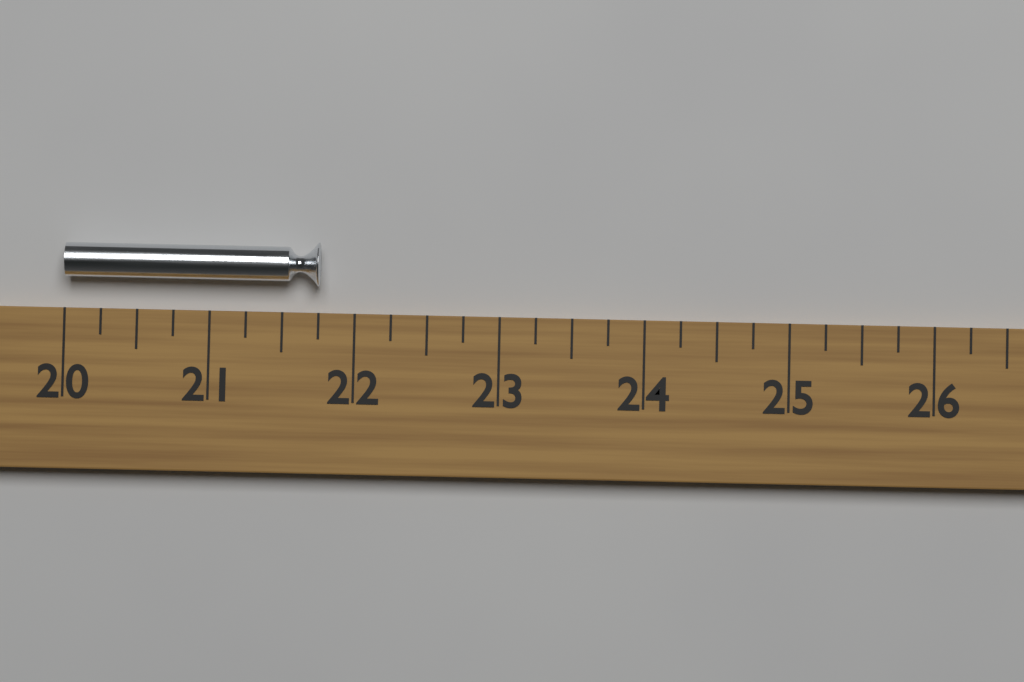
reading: 21.75 (no unit)
